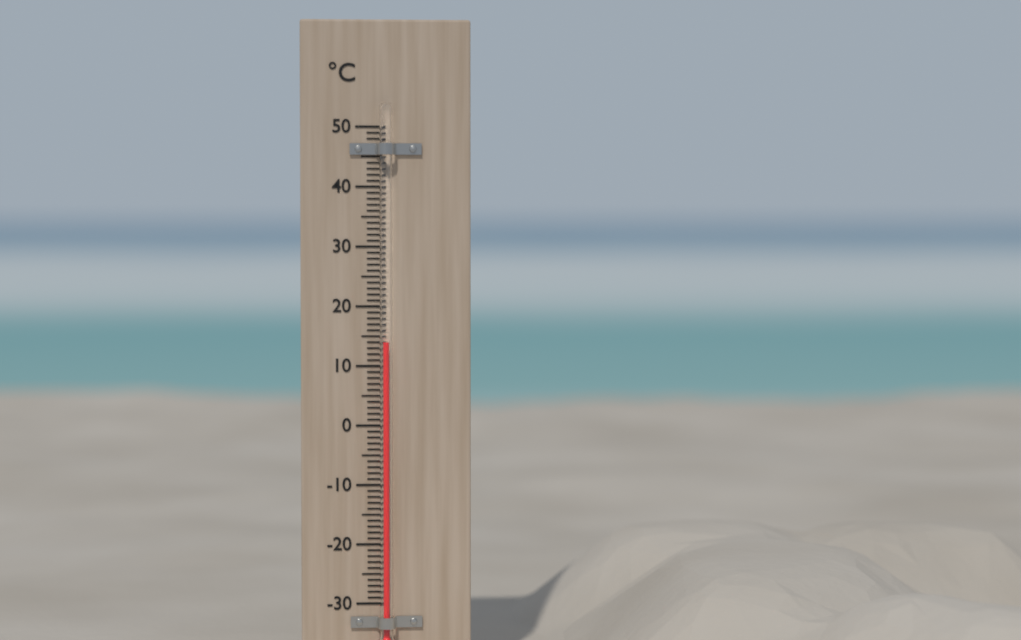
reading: 14 °C
